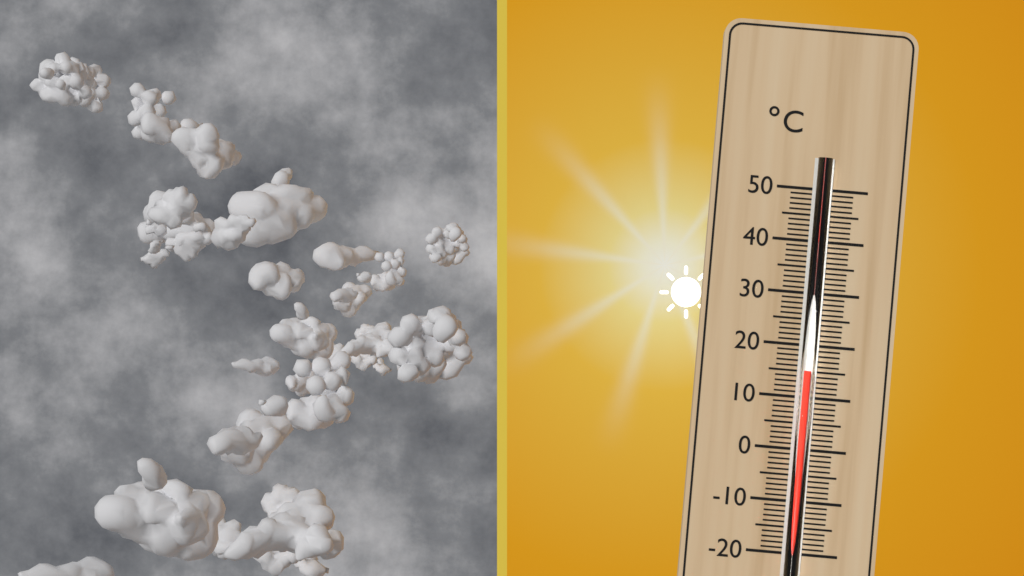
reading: 15 °C
